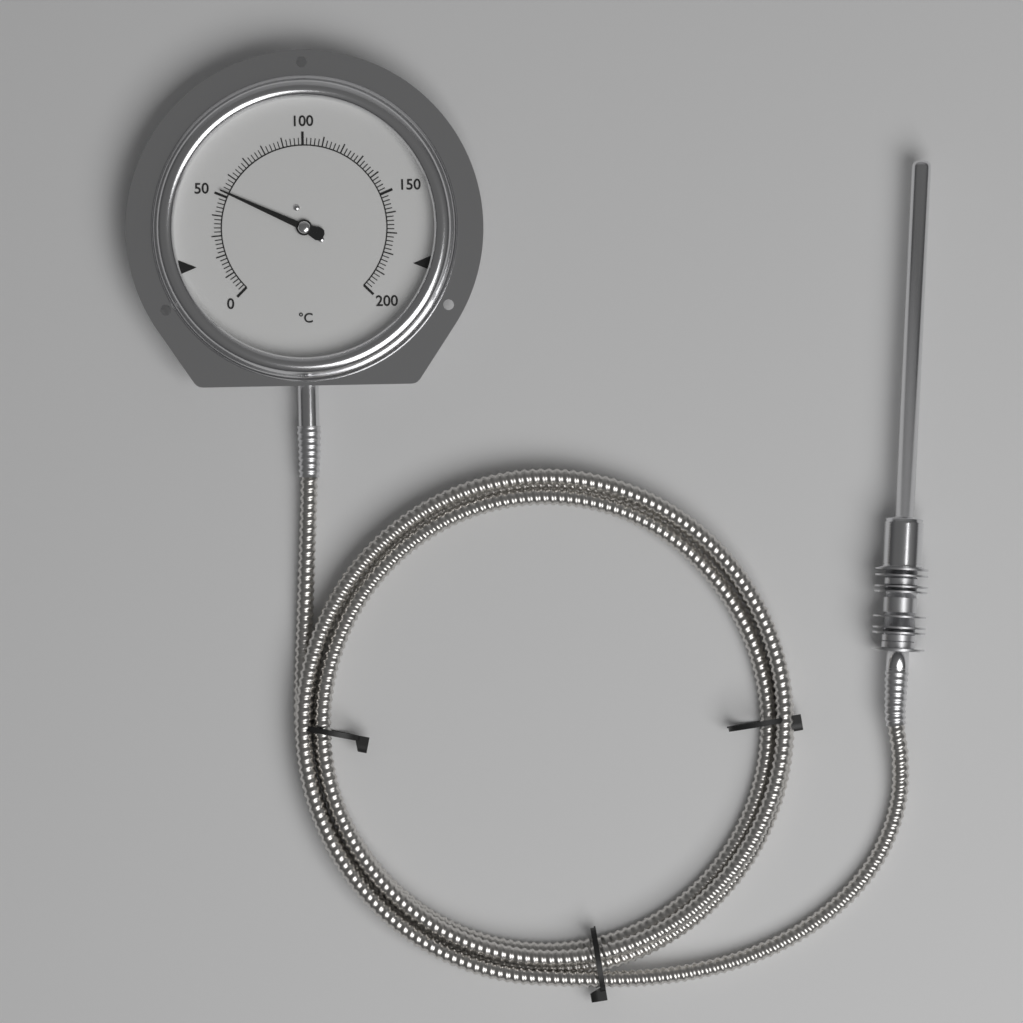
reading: 52 °C
